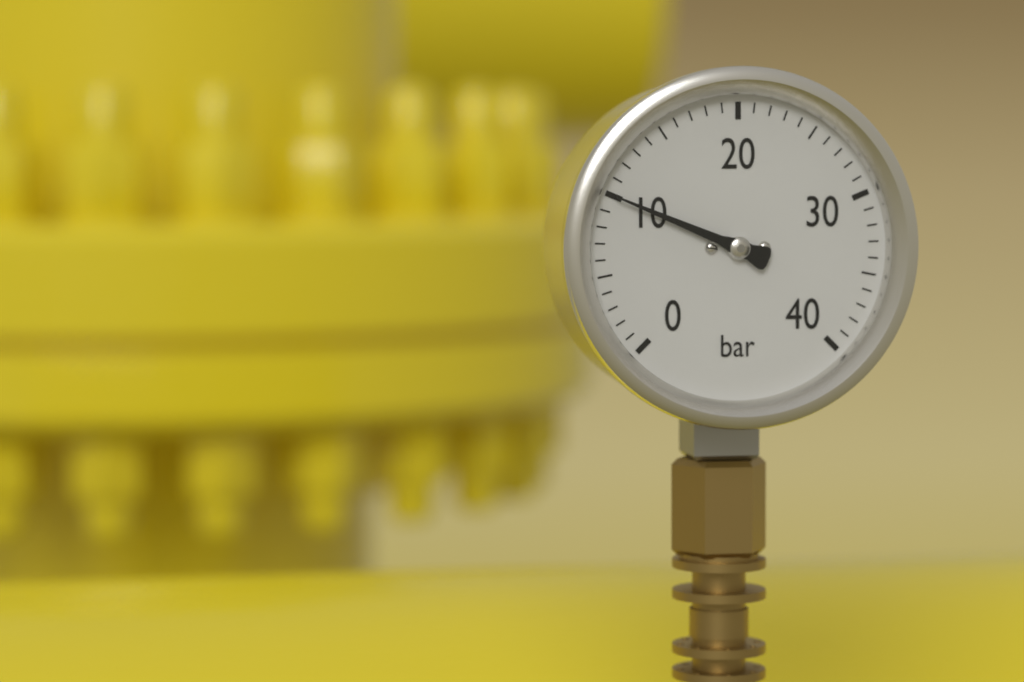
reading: 10 bar
